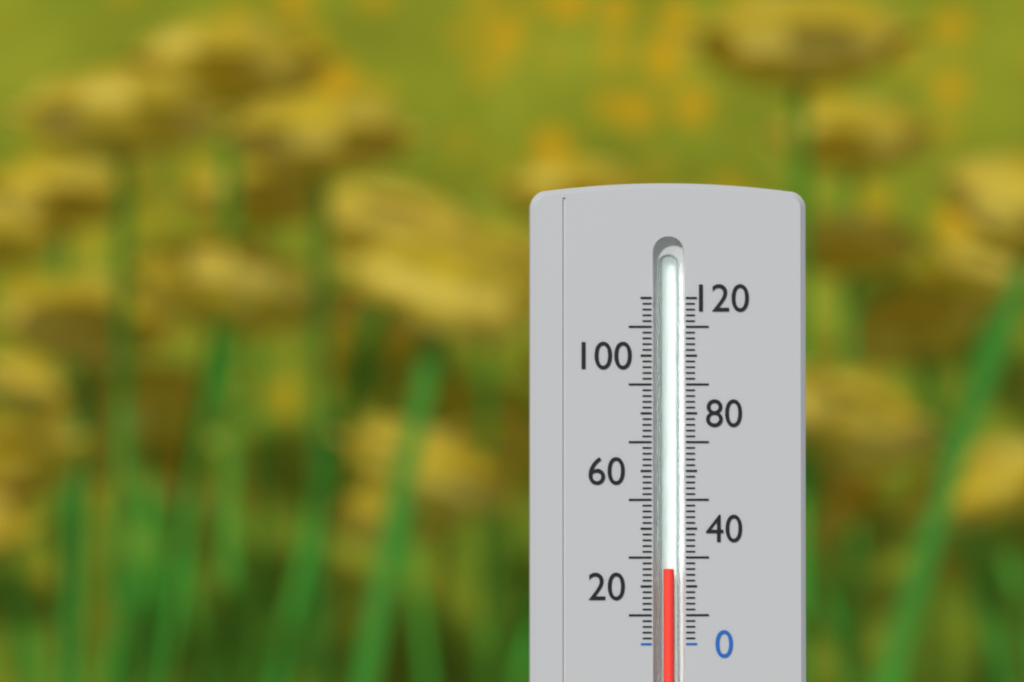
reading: 26 (no unit)
